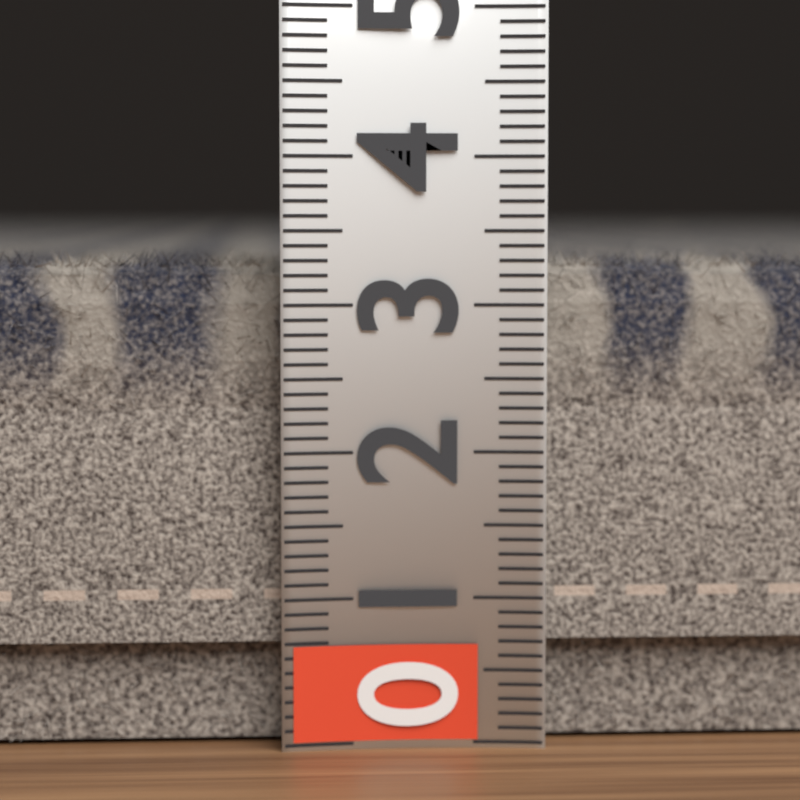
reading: 3.4 (no unit)
